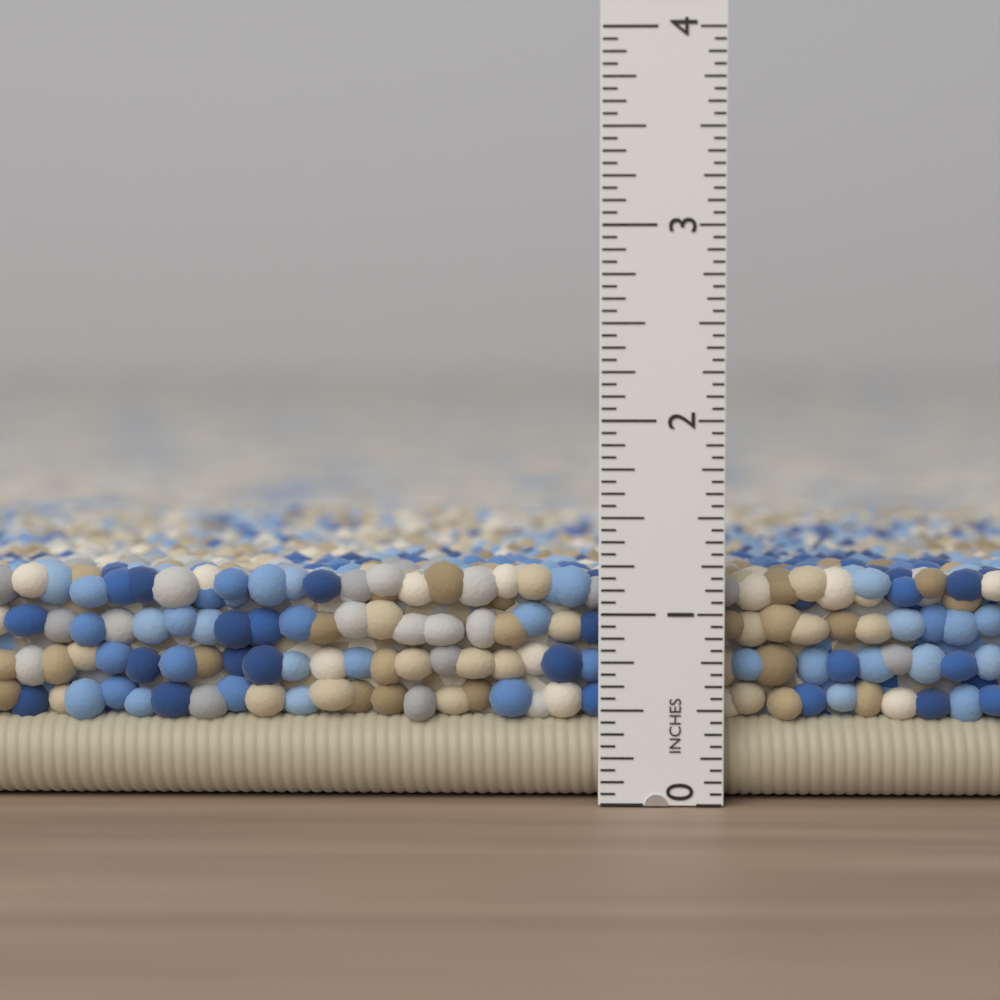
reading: 1.2500 in
